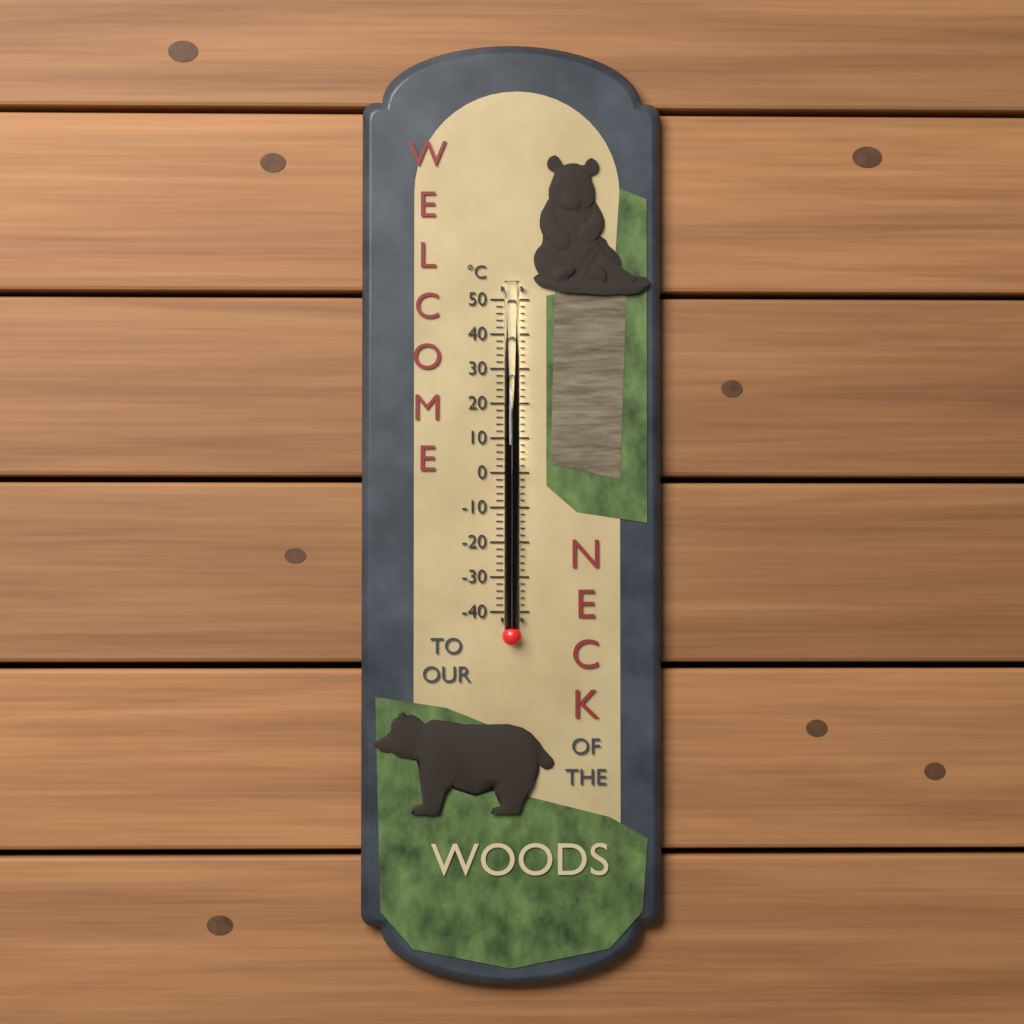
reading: 4 °C
